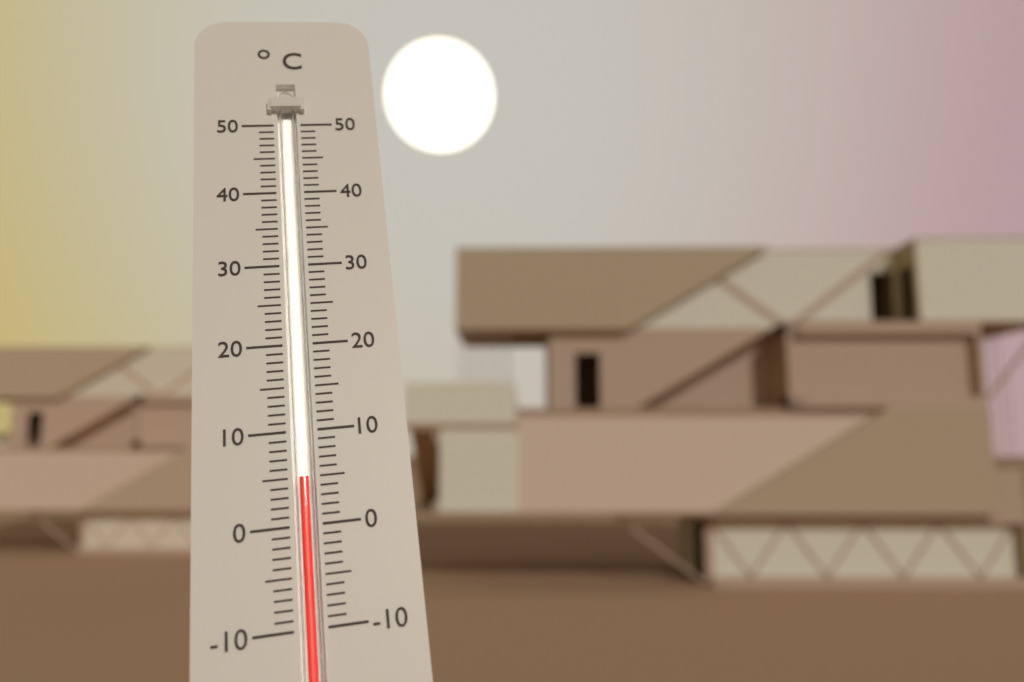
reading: 5 °C
